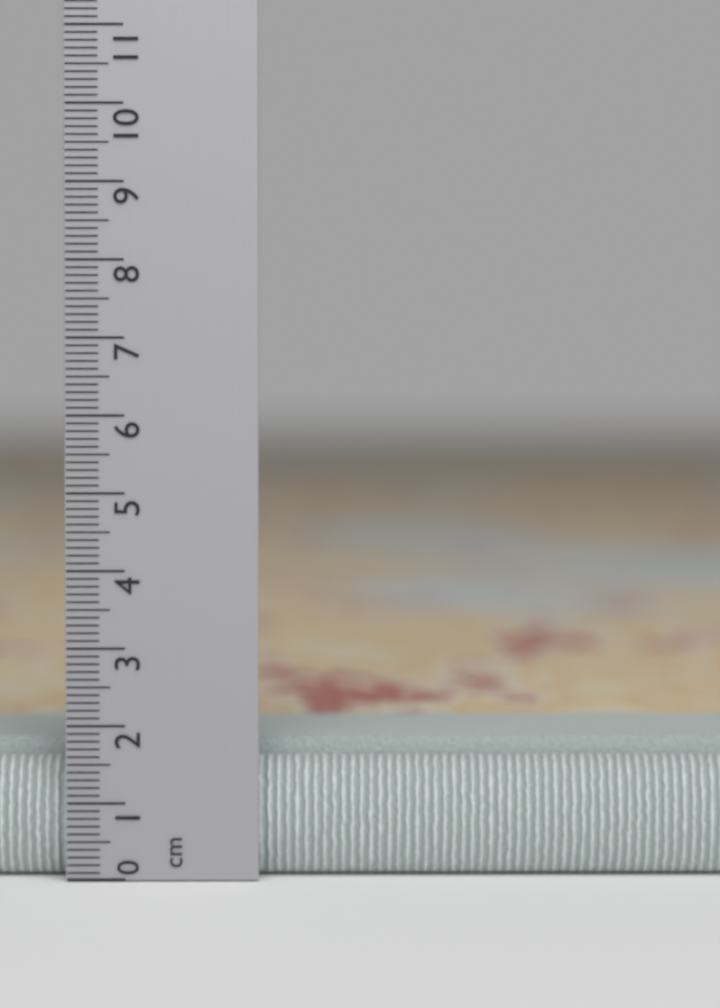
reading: 1.9 cm
